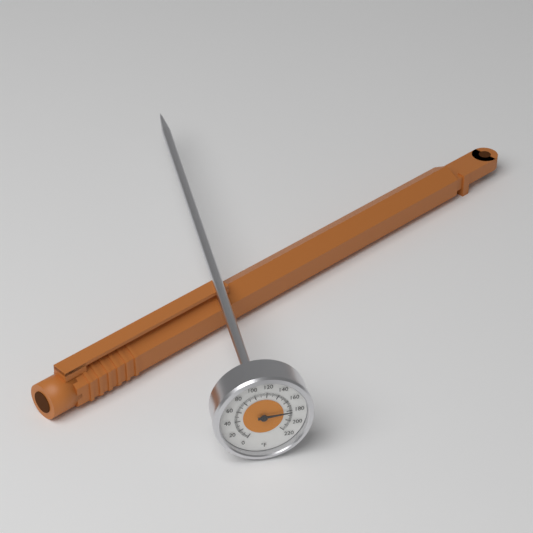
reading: 182 °F
